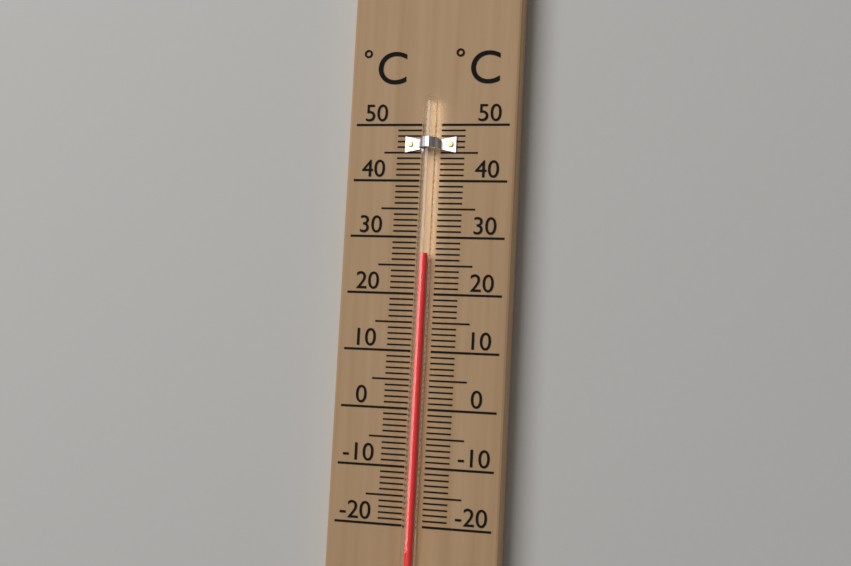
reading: 27 °C
